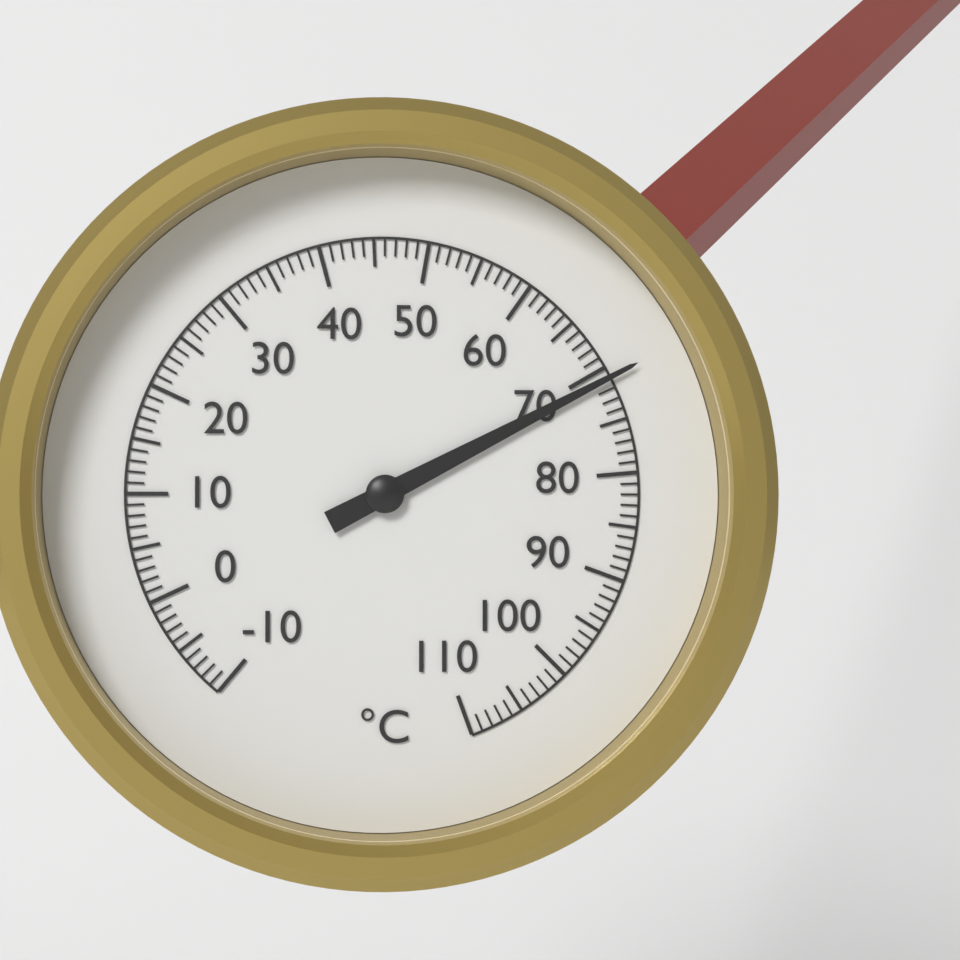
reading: 71 °C
